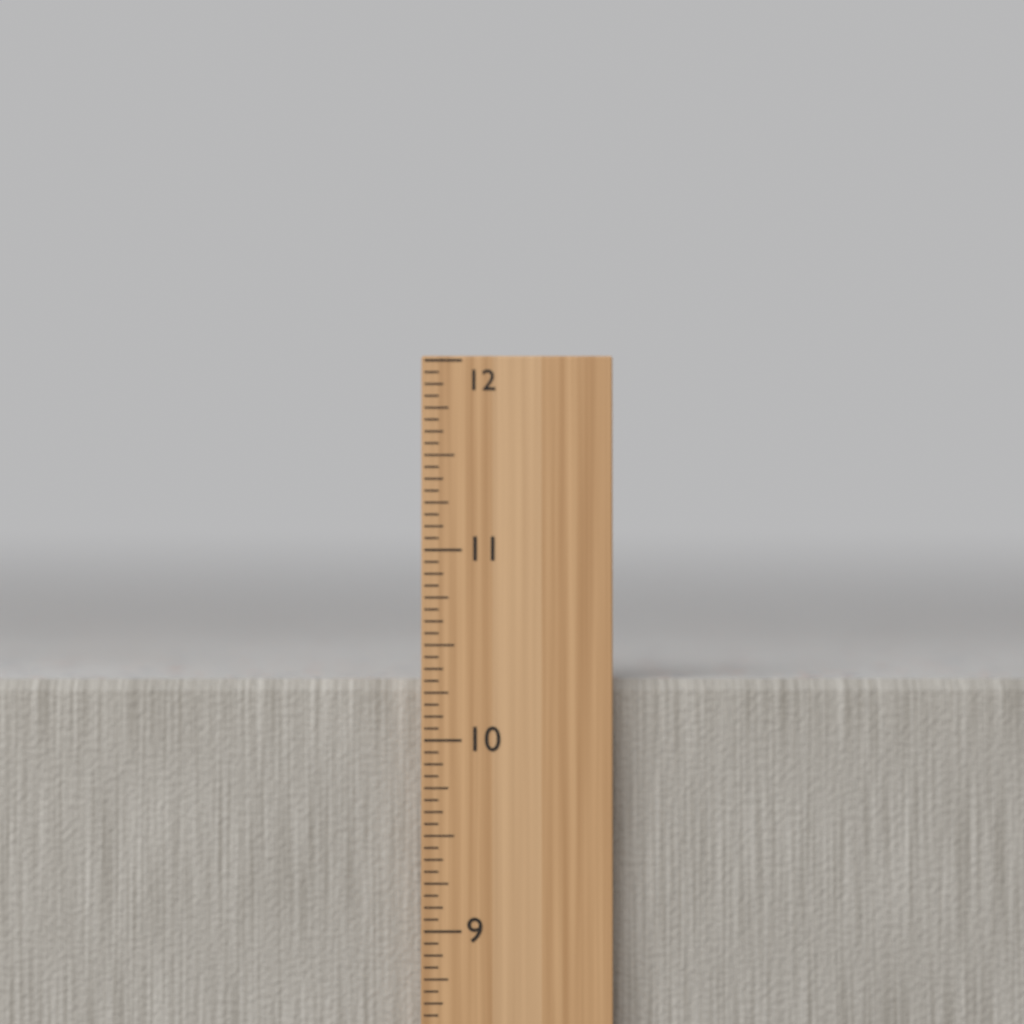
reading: 10.3125 in
